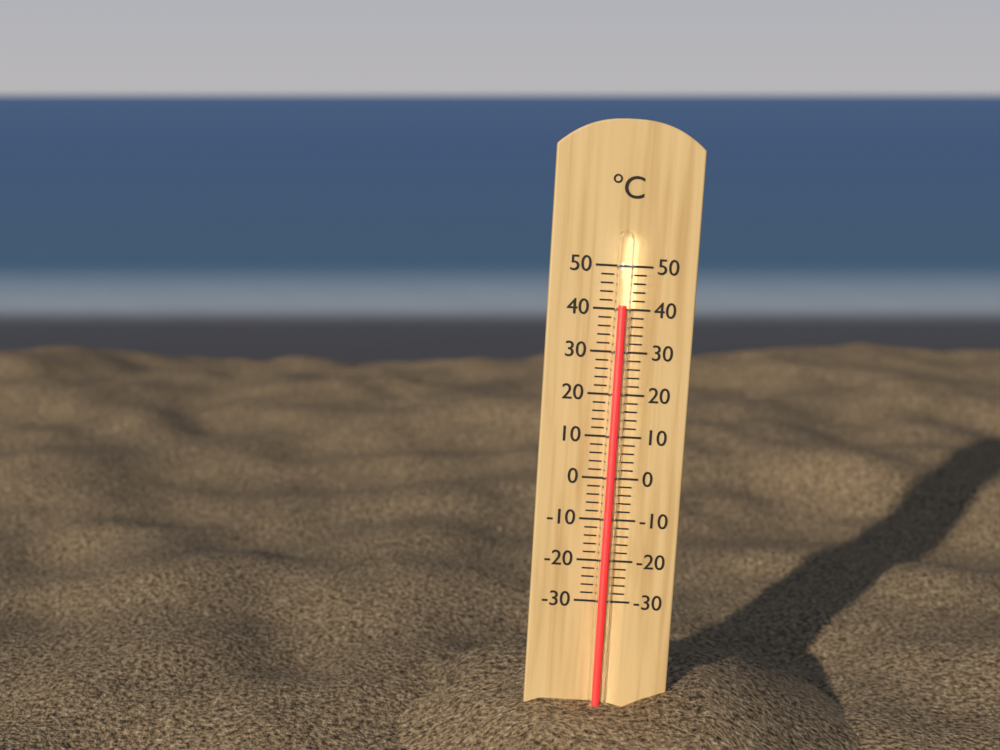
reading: 41 °C
